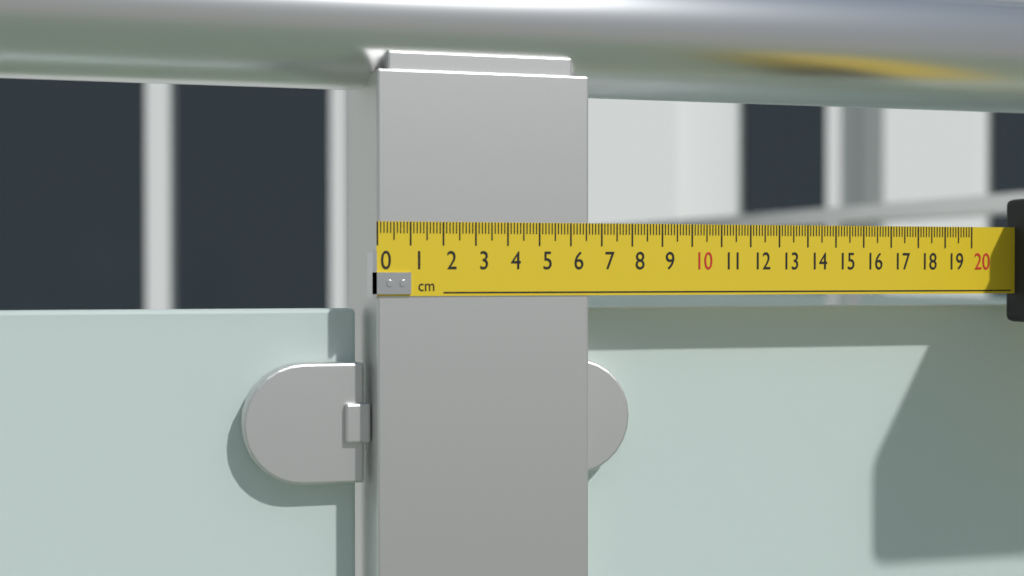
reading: 6.6 cm
